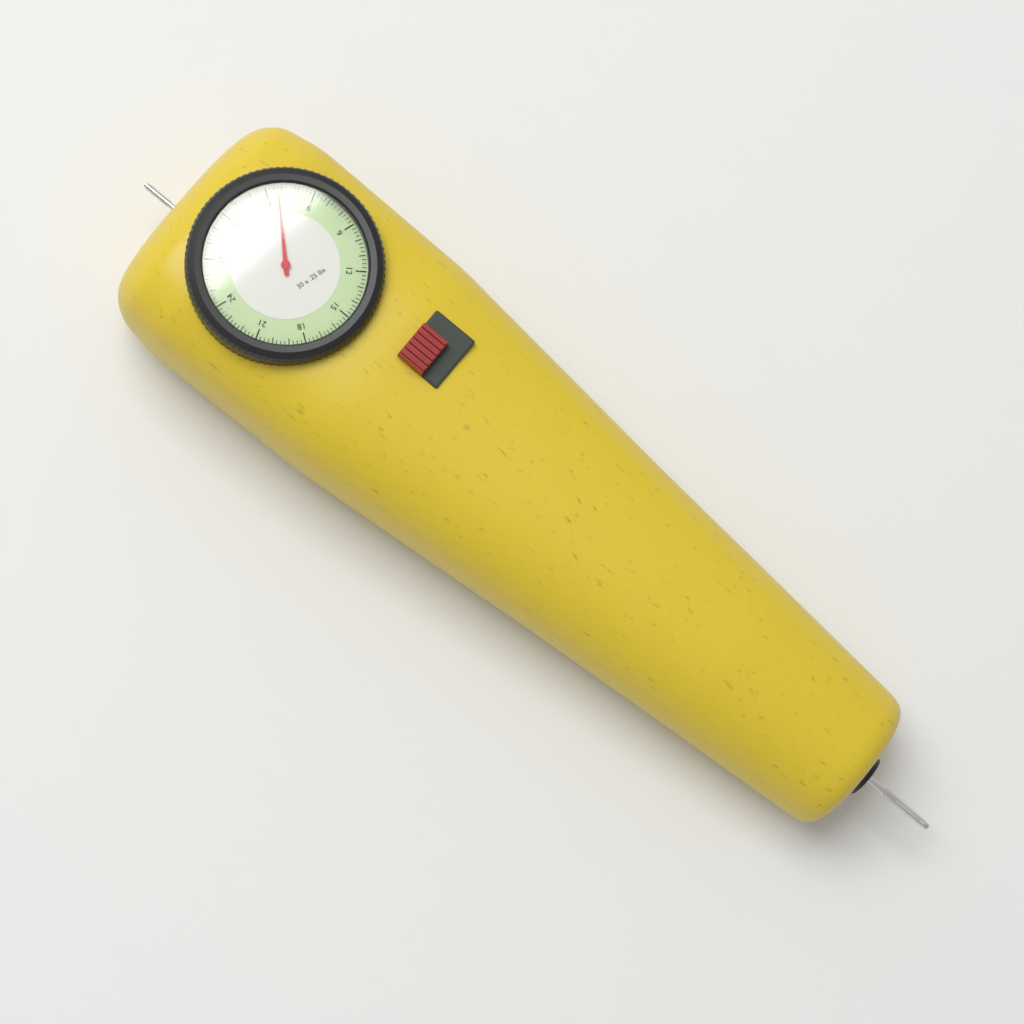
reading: 3.75 lbs
